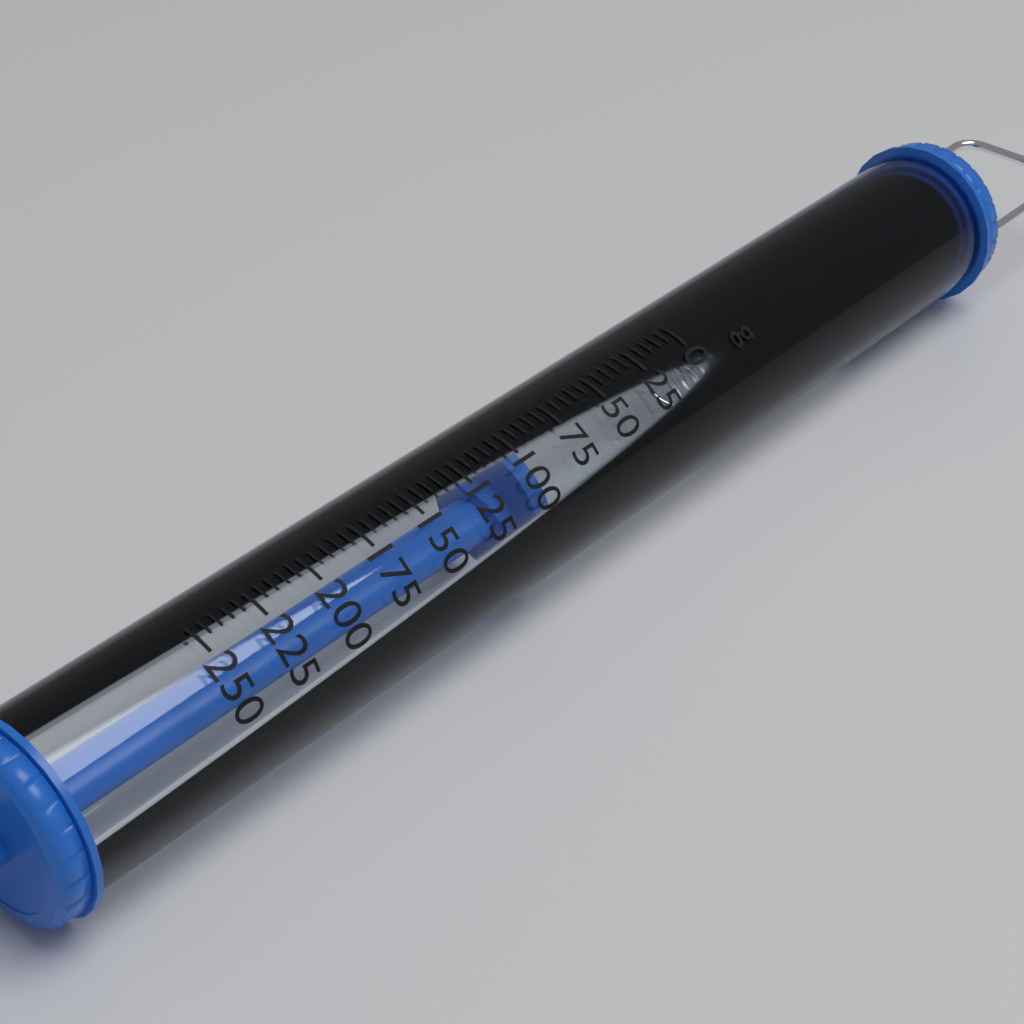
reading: 95 g
